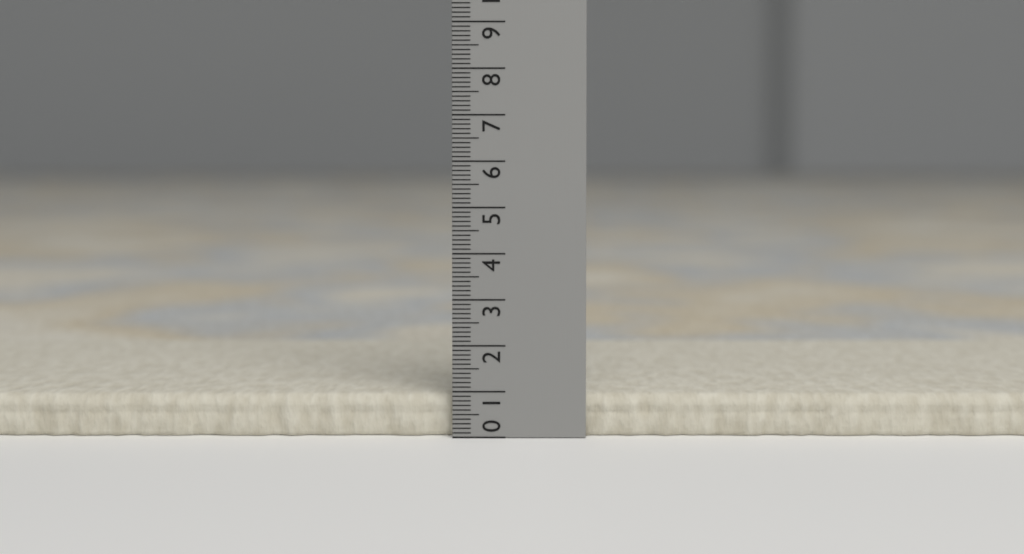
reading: 0.9 (no unit)
